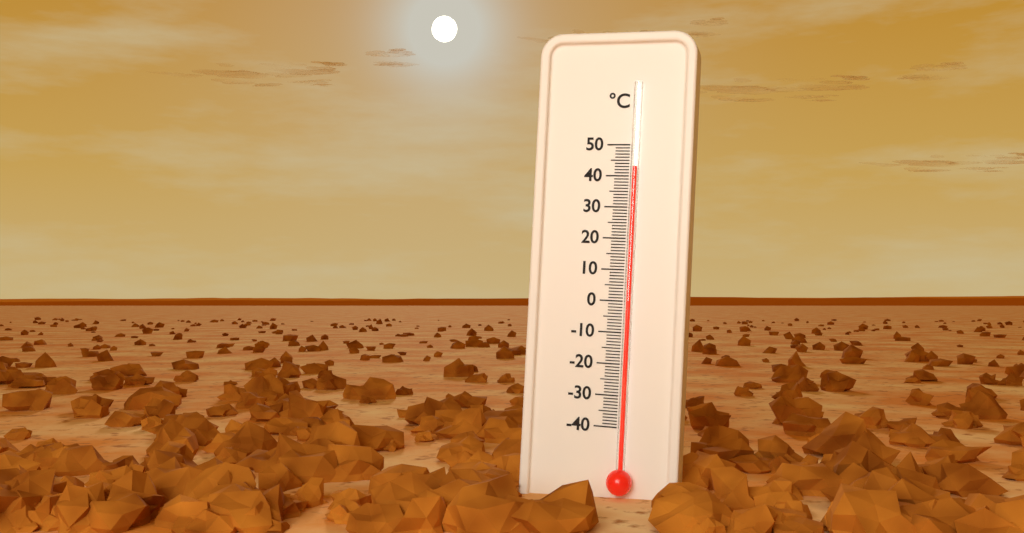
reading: 43 °C
